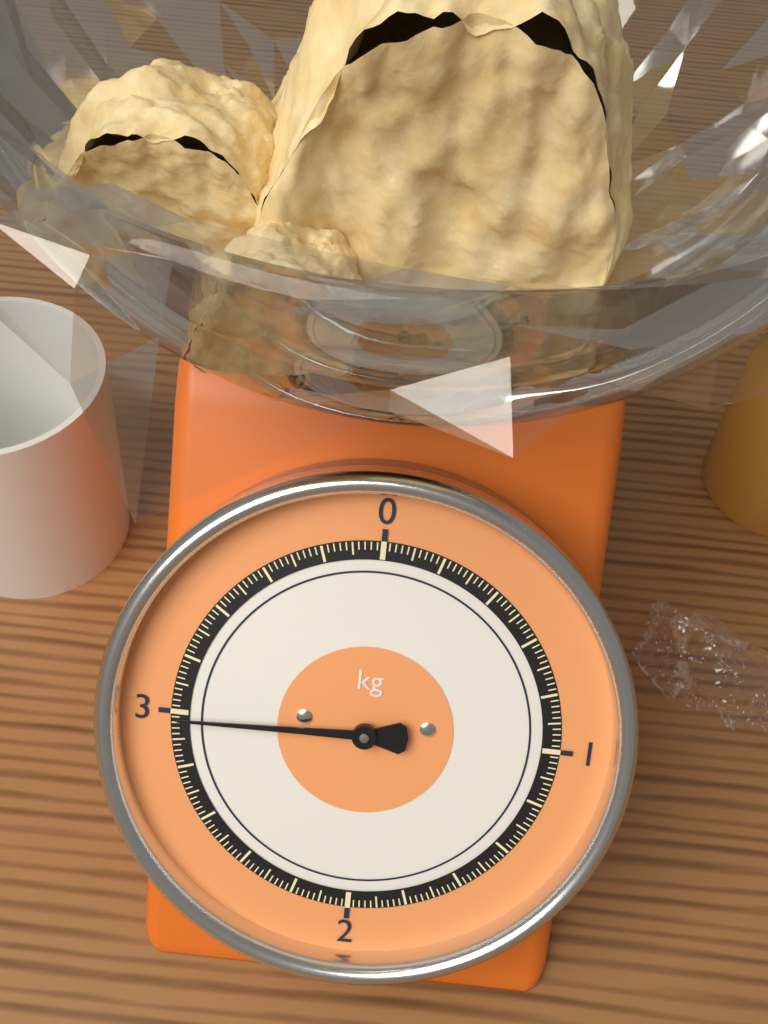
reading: 2.98 kg
